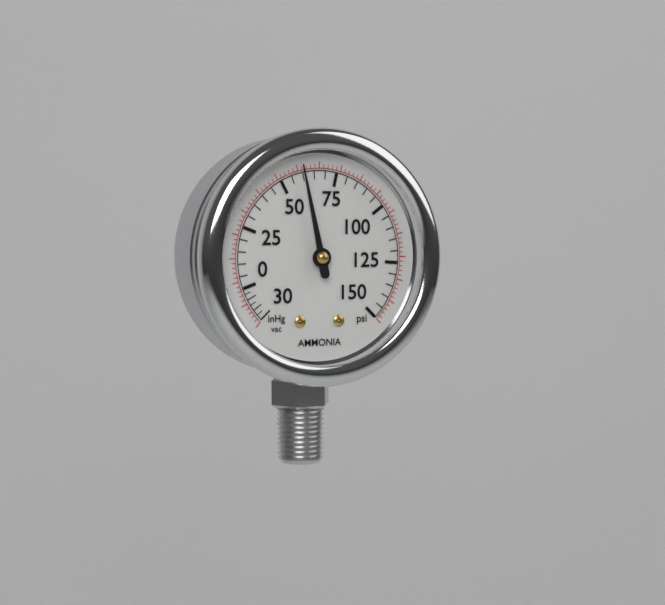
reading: 60 psi
